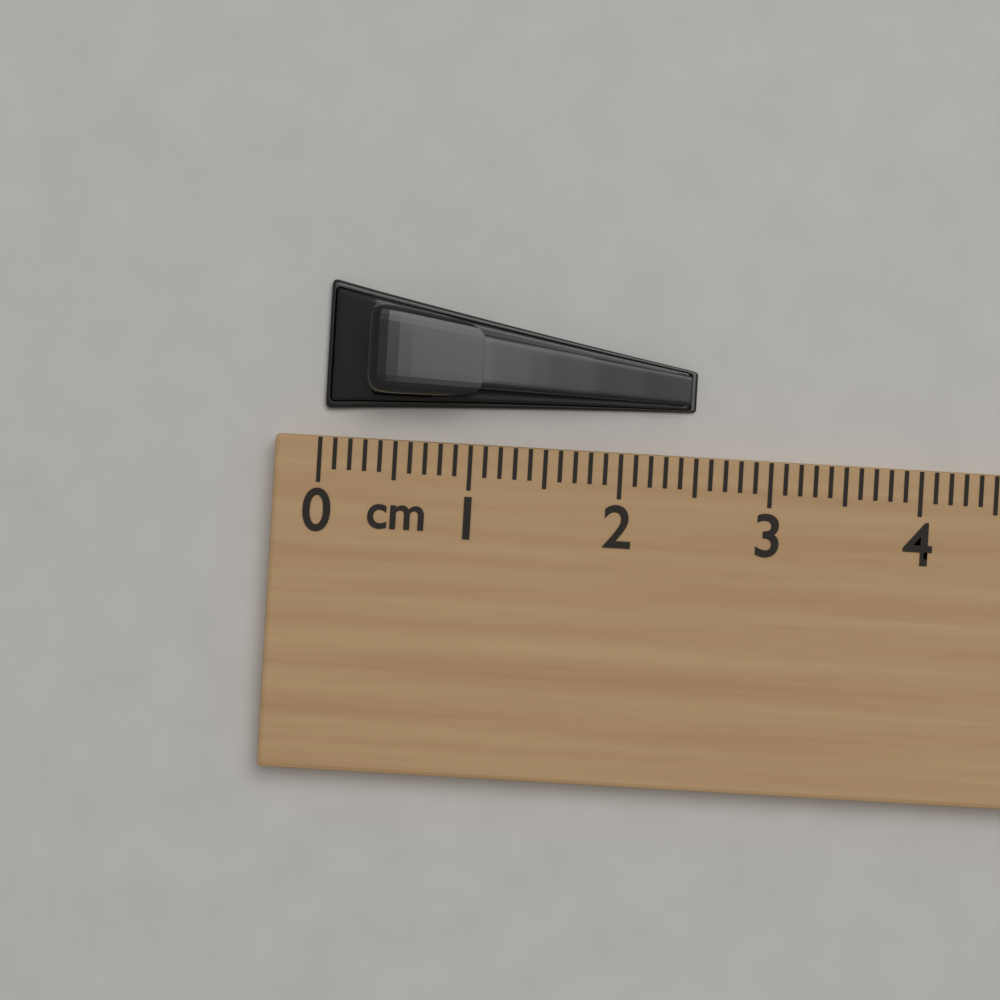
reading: 2.5 cm
